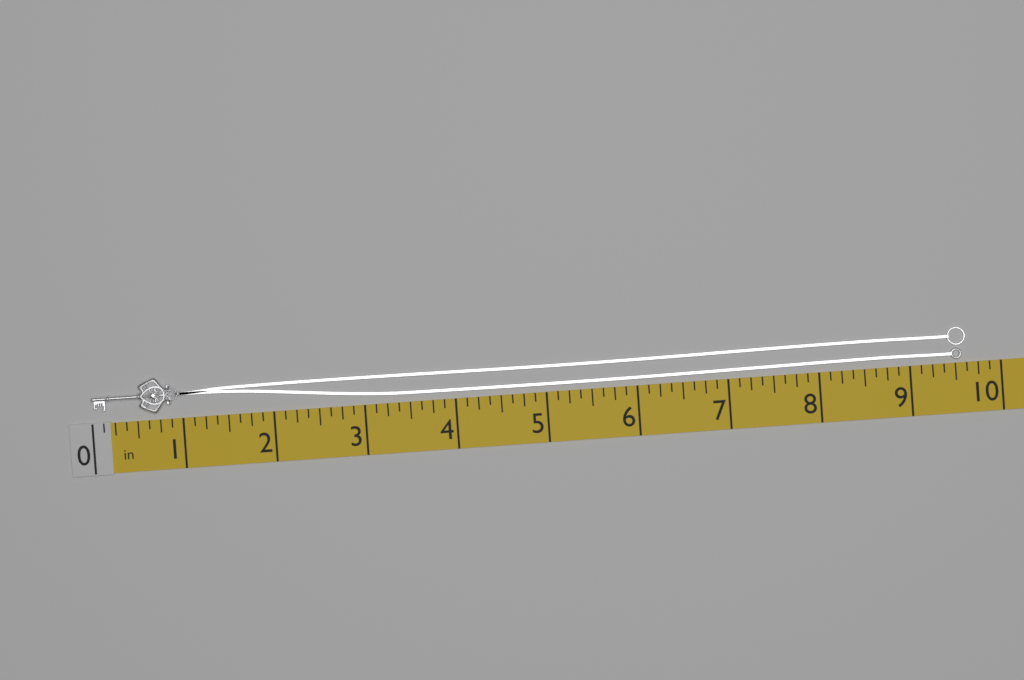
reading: 9.625 in
